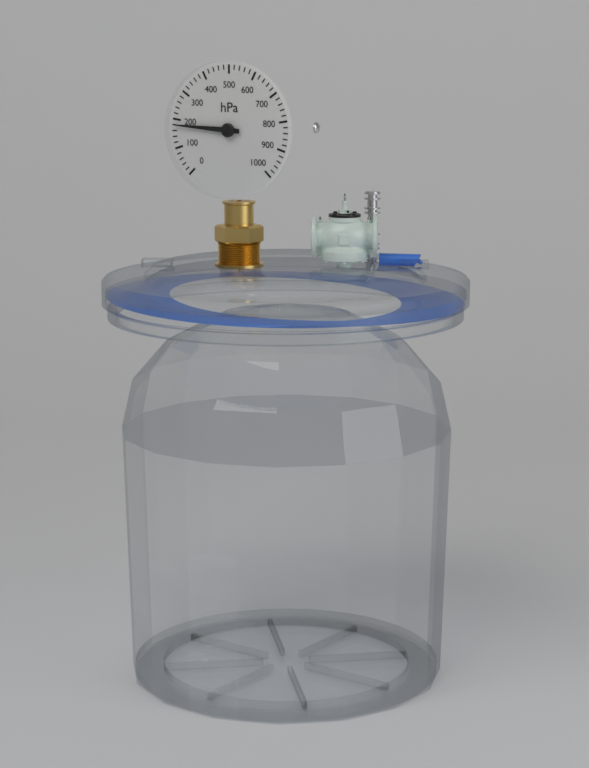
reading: 180 hPa
